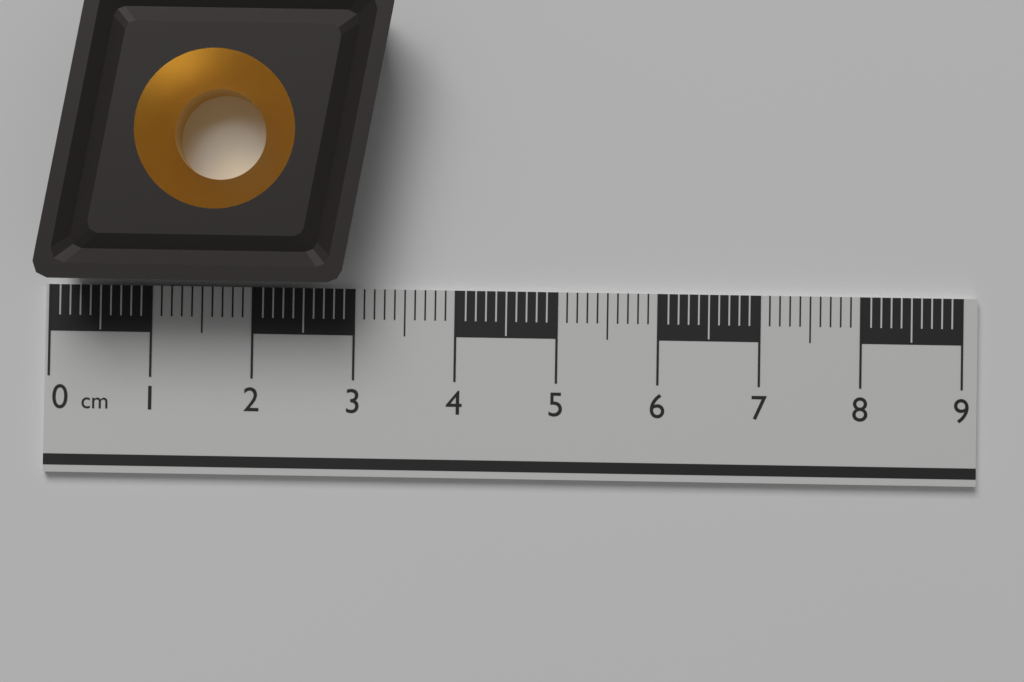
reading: 3.4 cm
